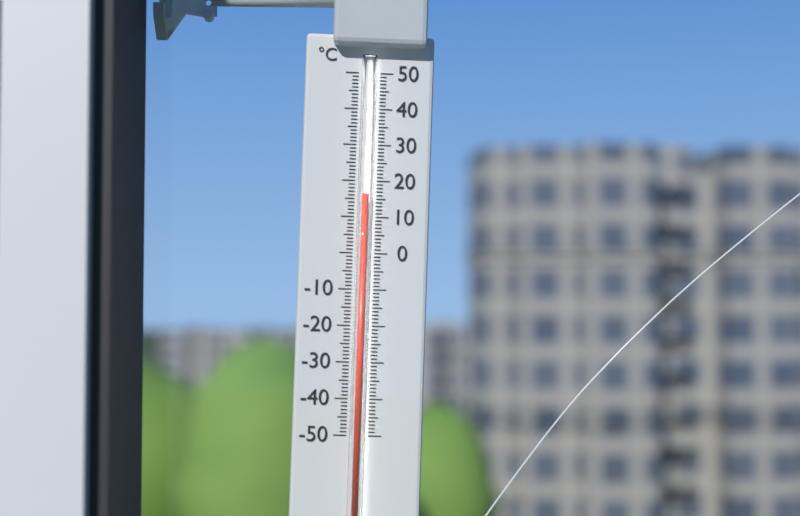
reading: 16 °C
